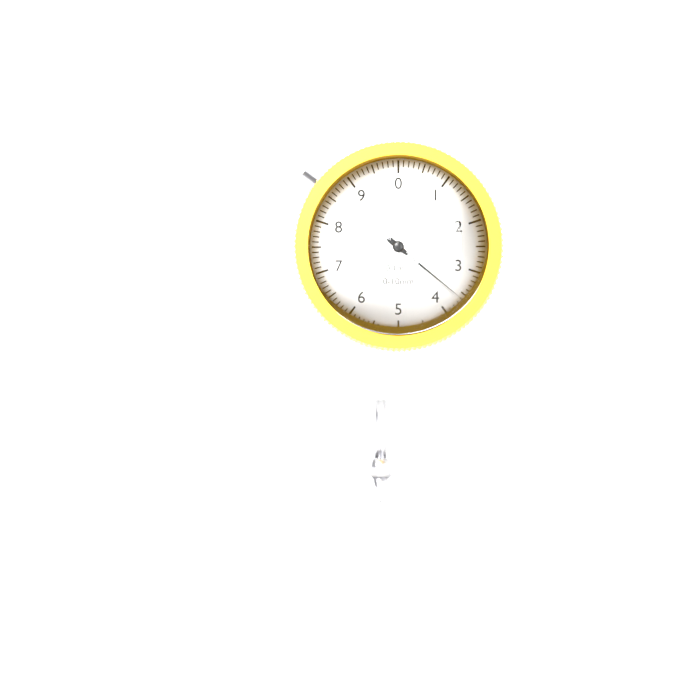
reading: 3.6 mm
